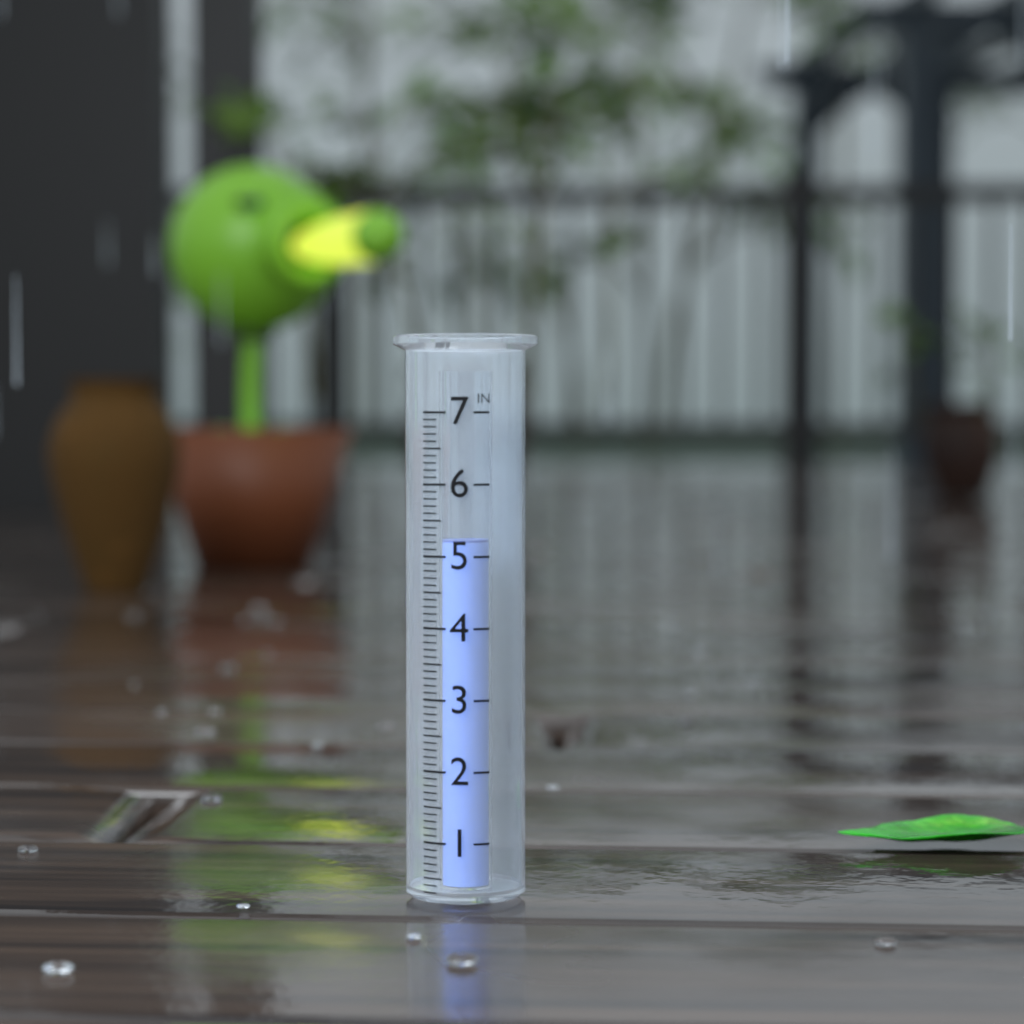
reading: 5.2 in
